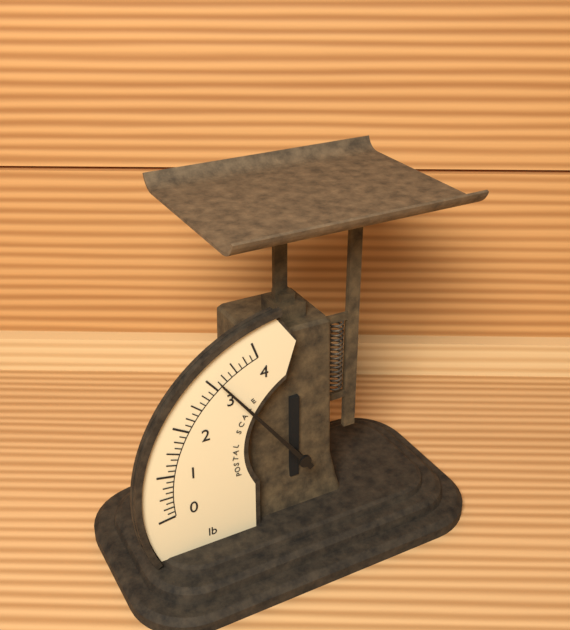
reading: 3.125 lb
